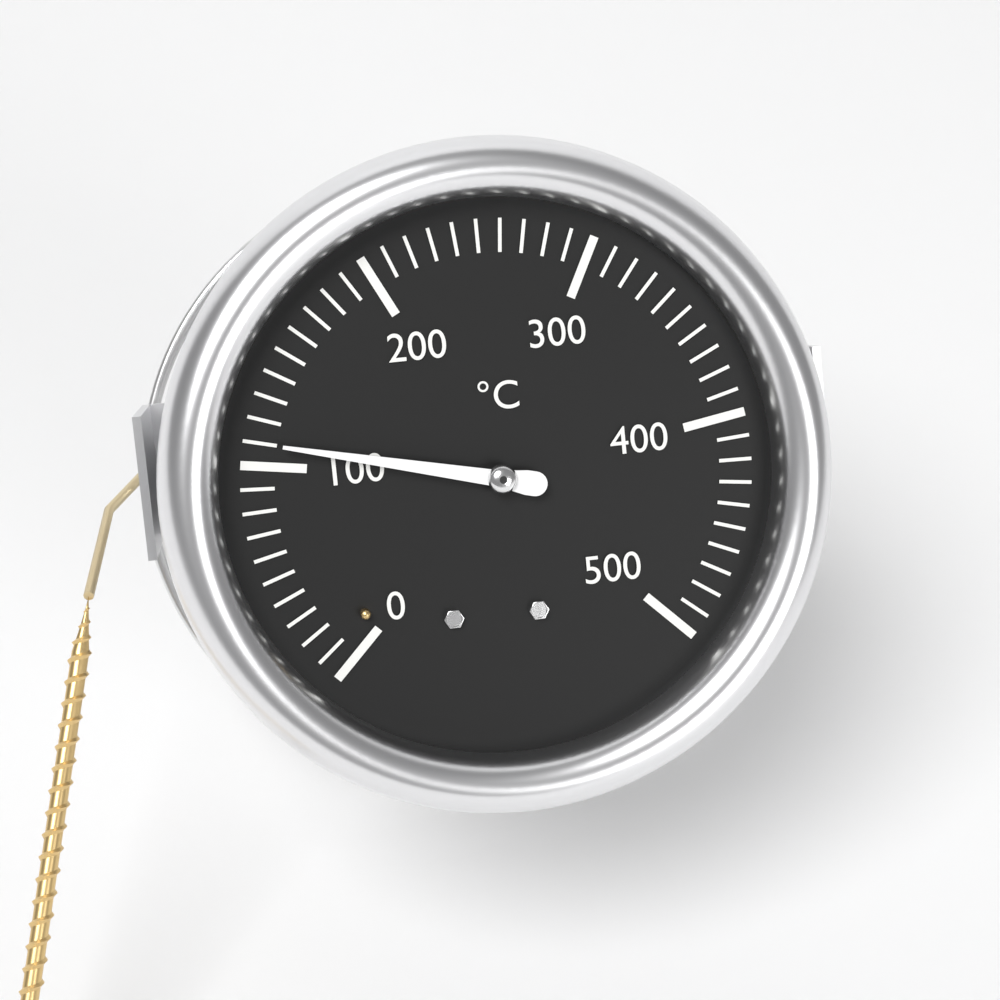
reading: 110 °C
